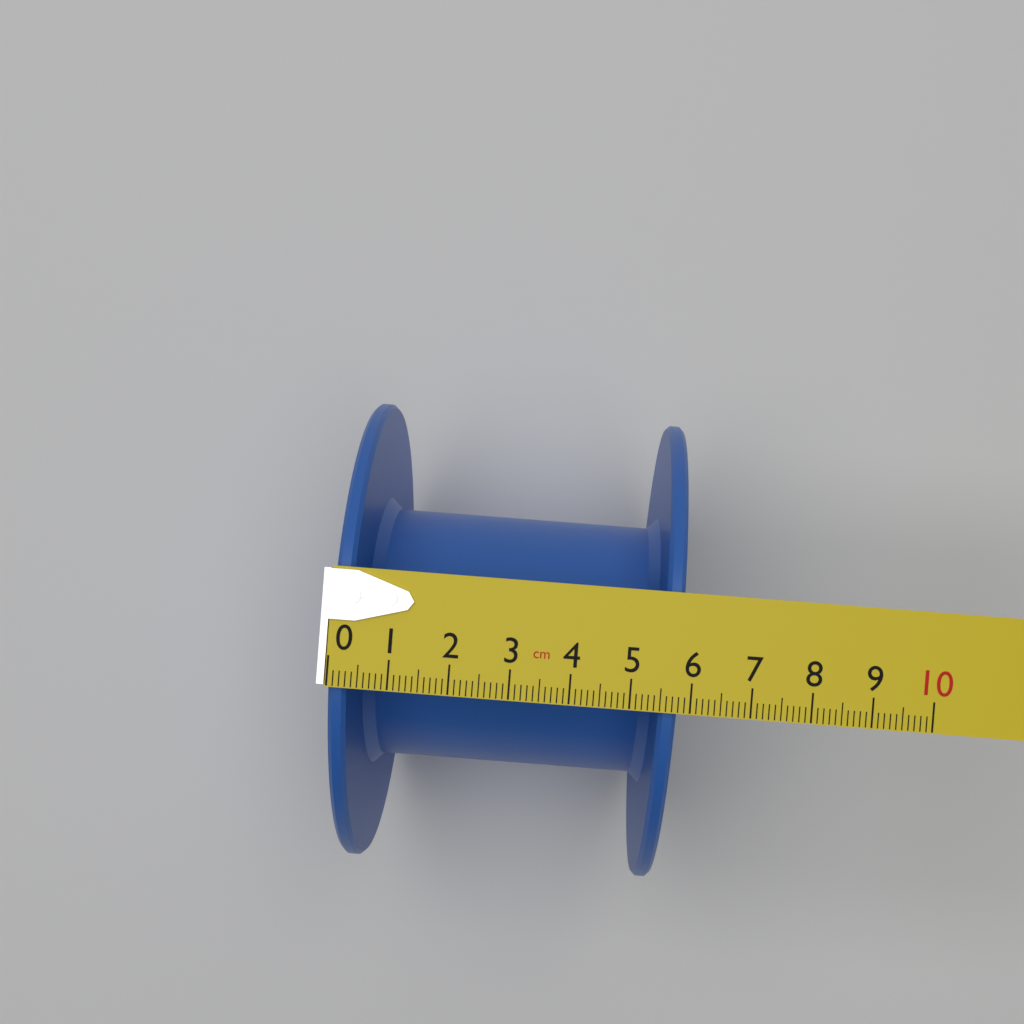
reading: 5.8 cm
